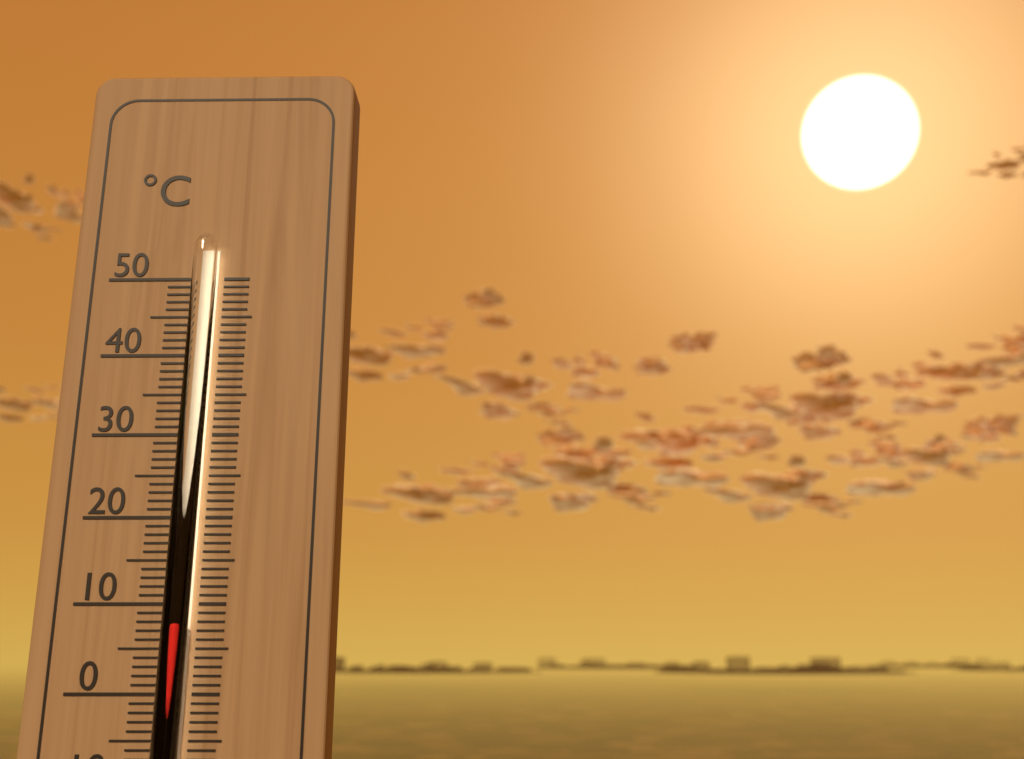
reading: 8 °C
